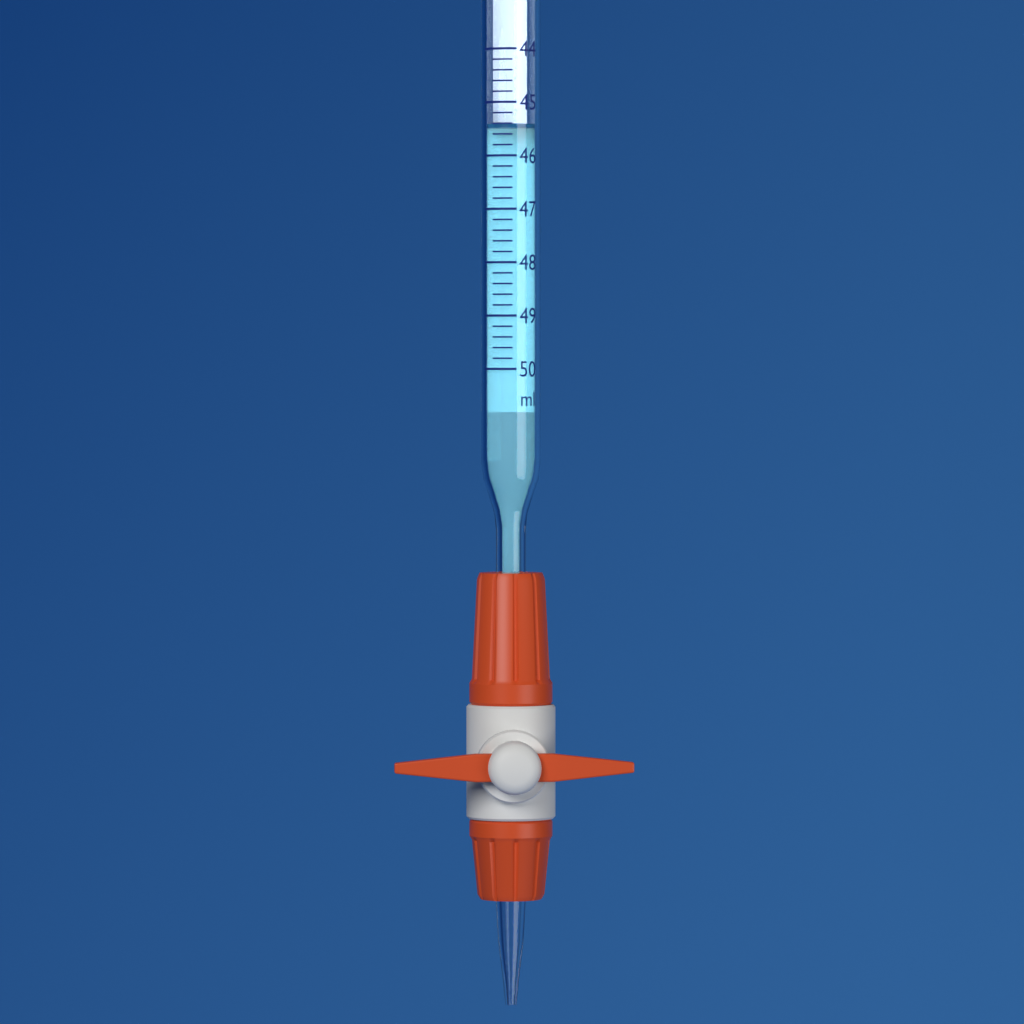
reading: 45.4 ml
